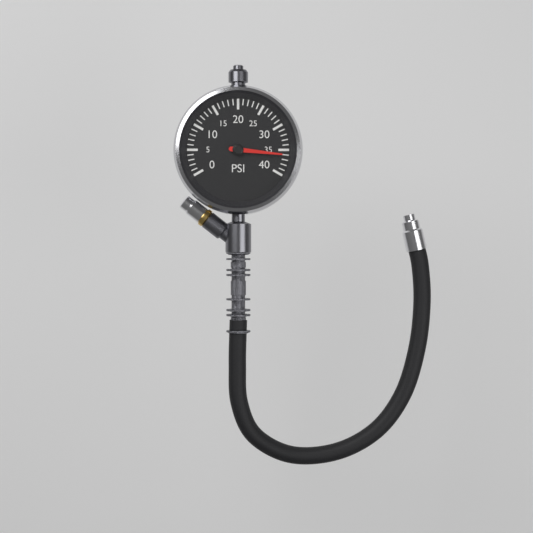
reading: 36 psi
